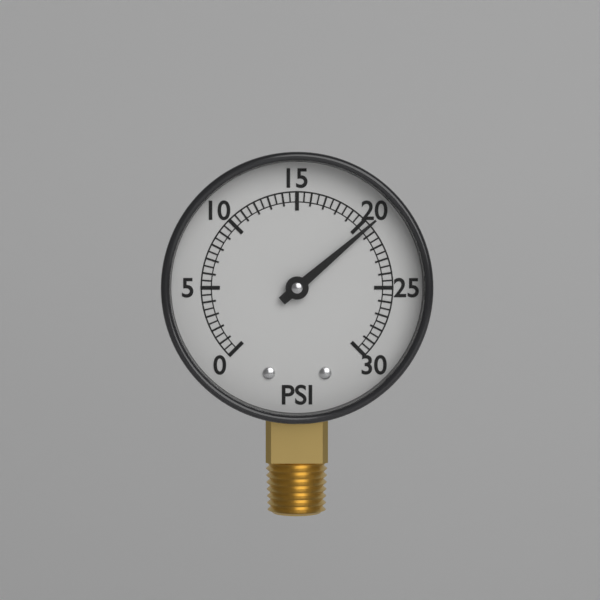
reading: 20.5 psi
